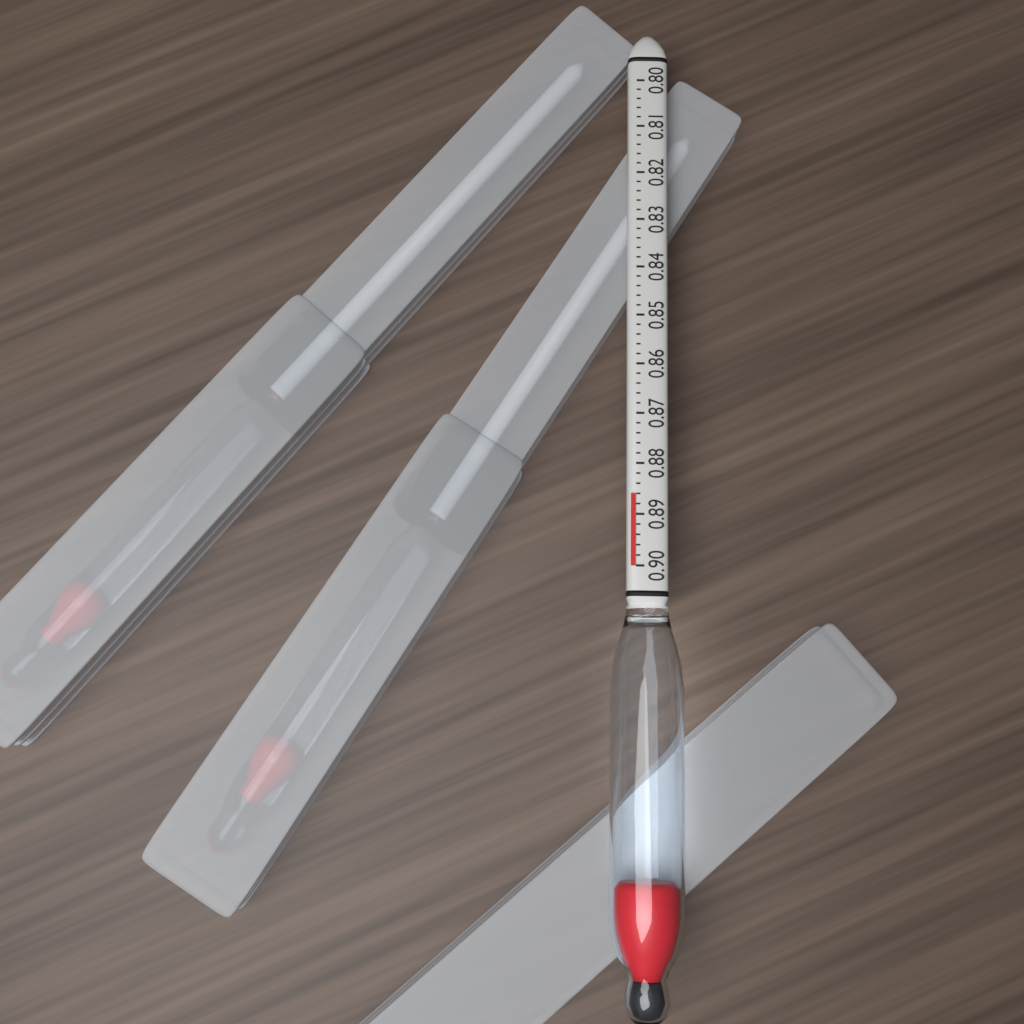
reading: 0.886 (no unit)
